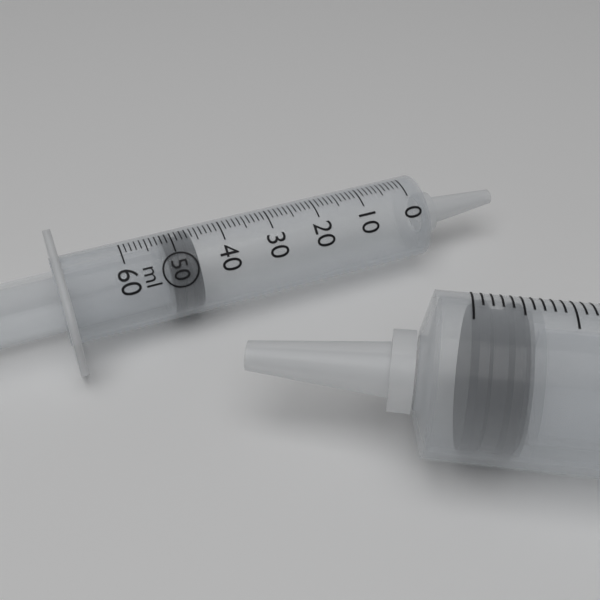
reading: 46 ml
